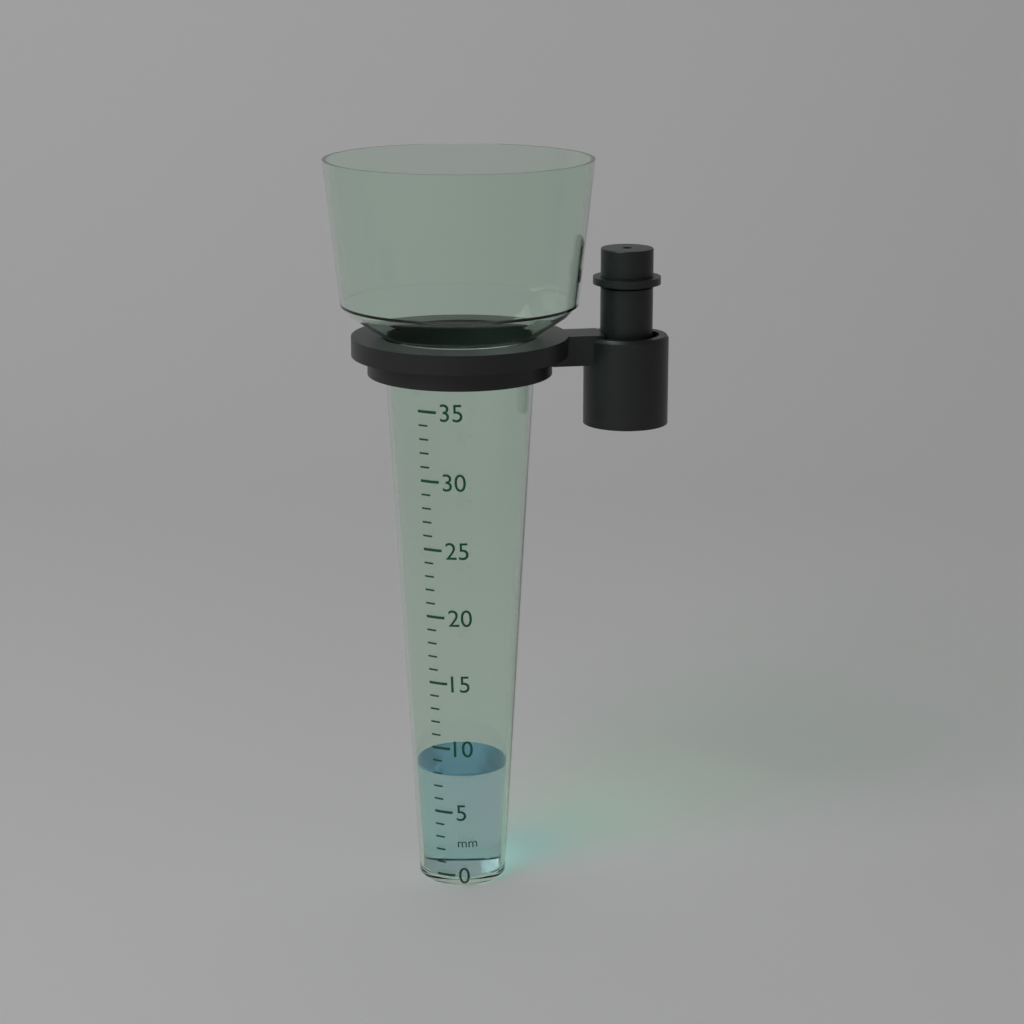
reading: 8 mm
